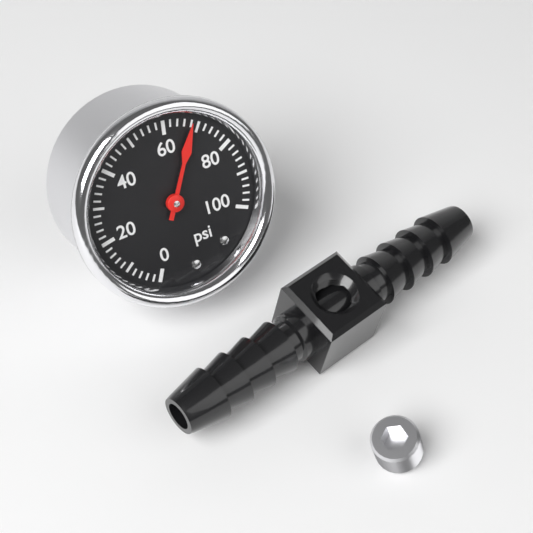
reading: 68 psi
